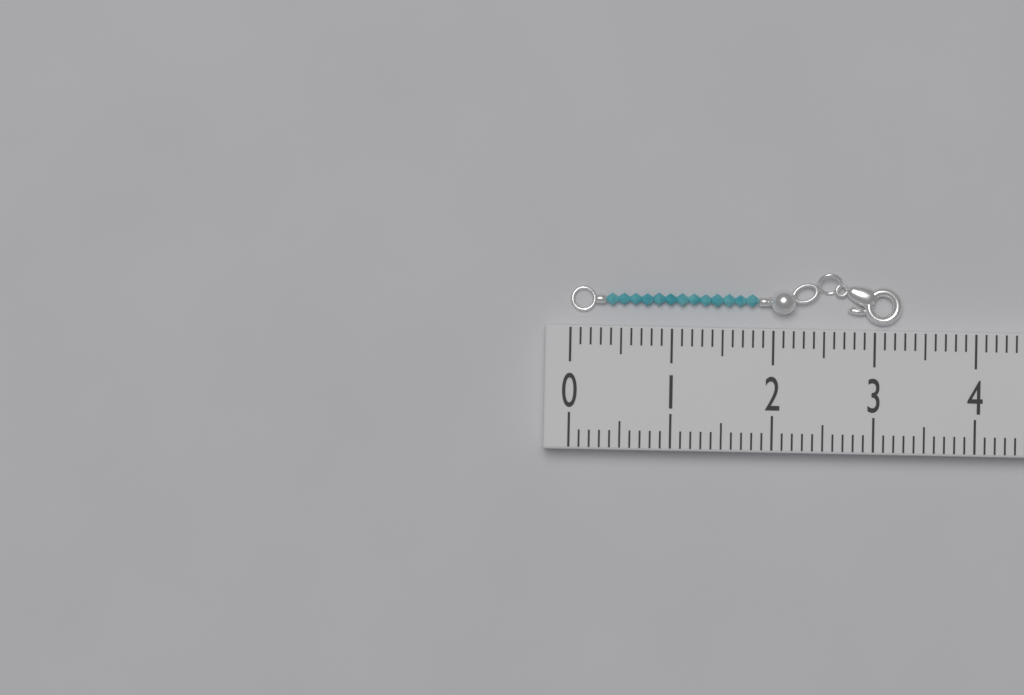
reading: 3.3 (no unit)
